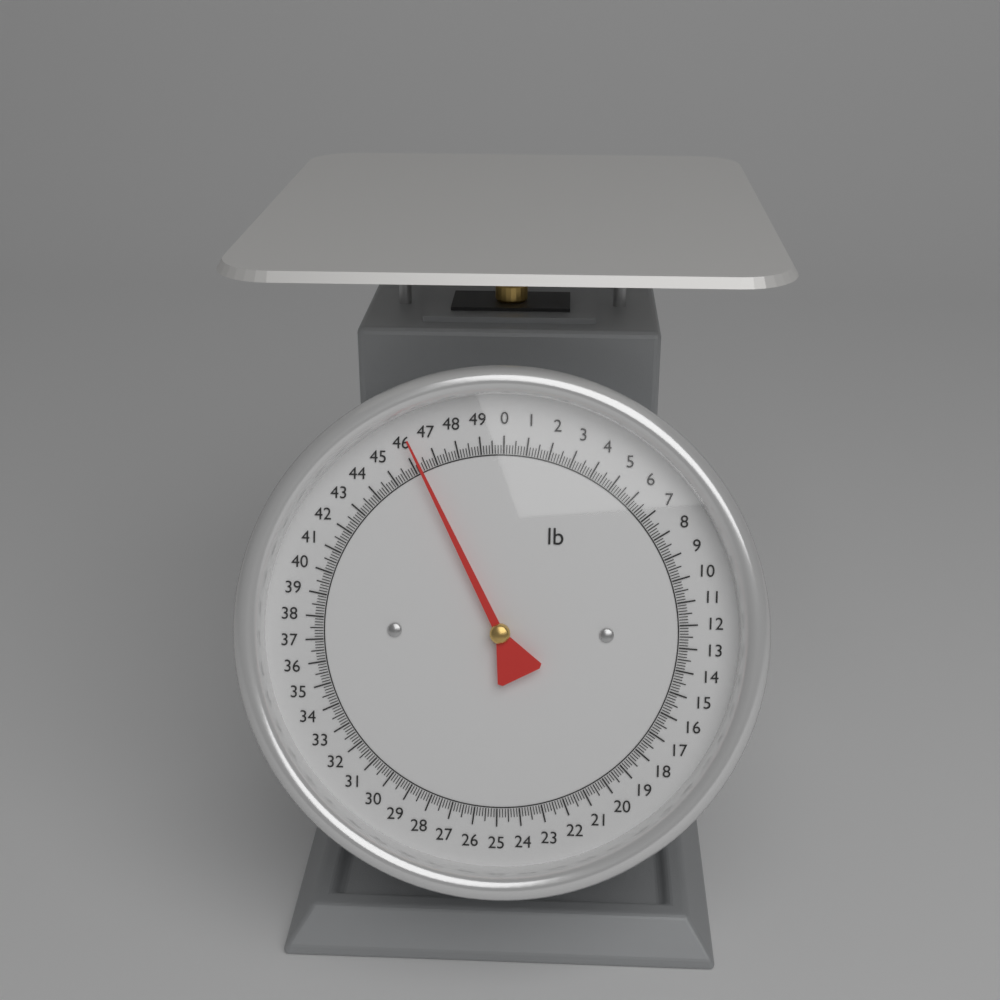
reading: 46.250 lb
